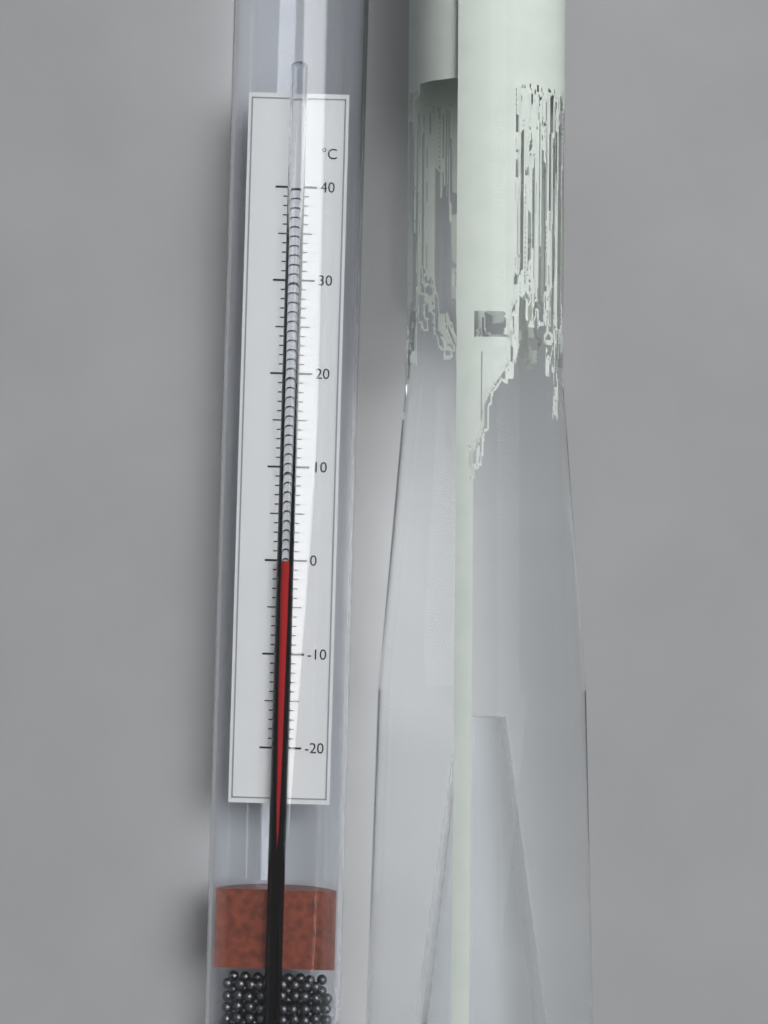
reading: 0 °C
